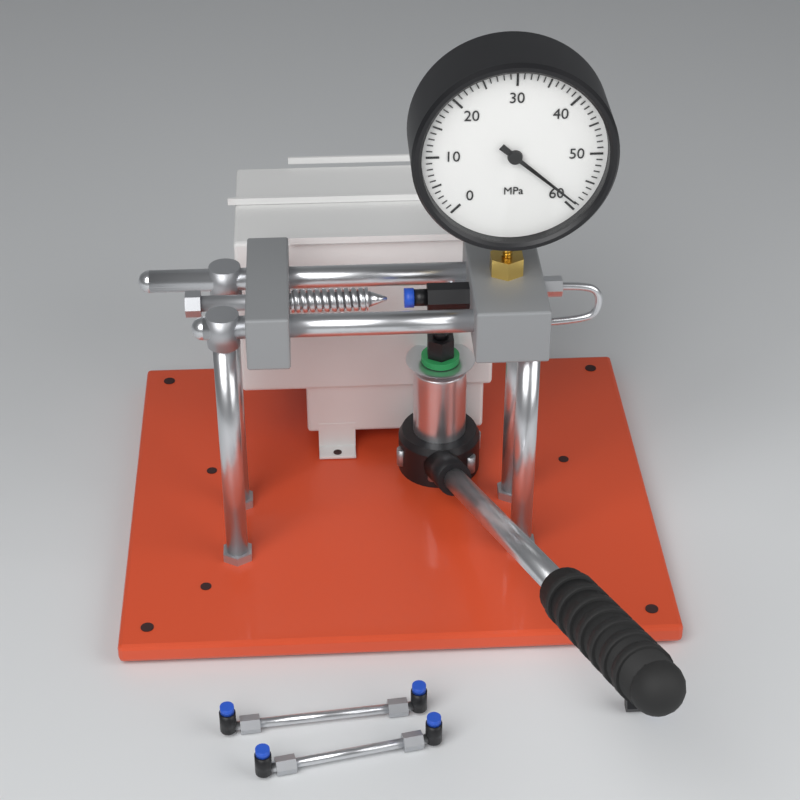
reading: 59 MPa
